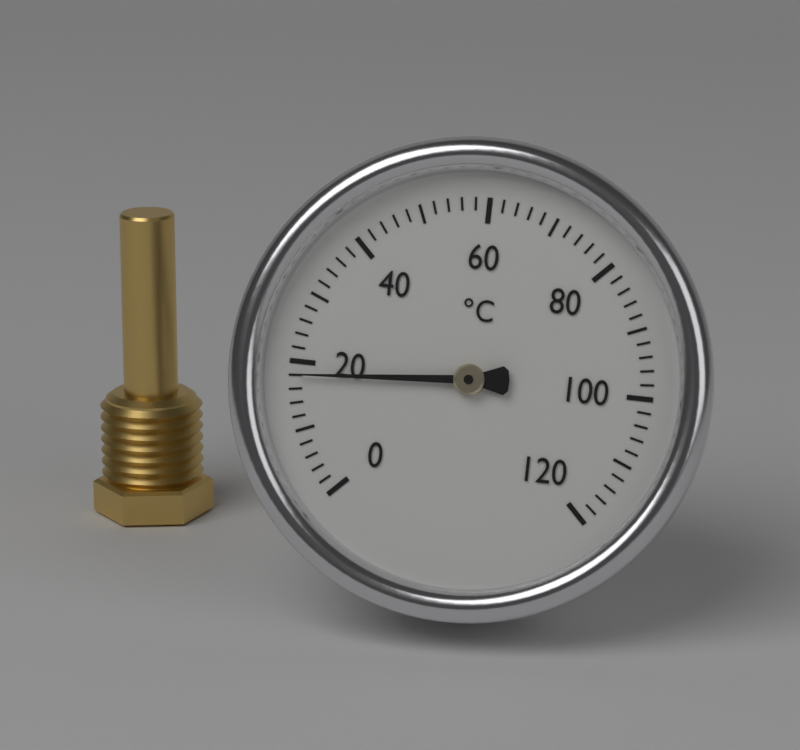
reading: 18 °C
